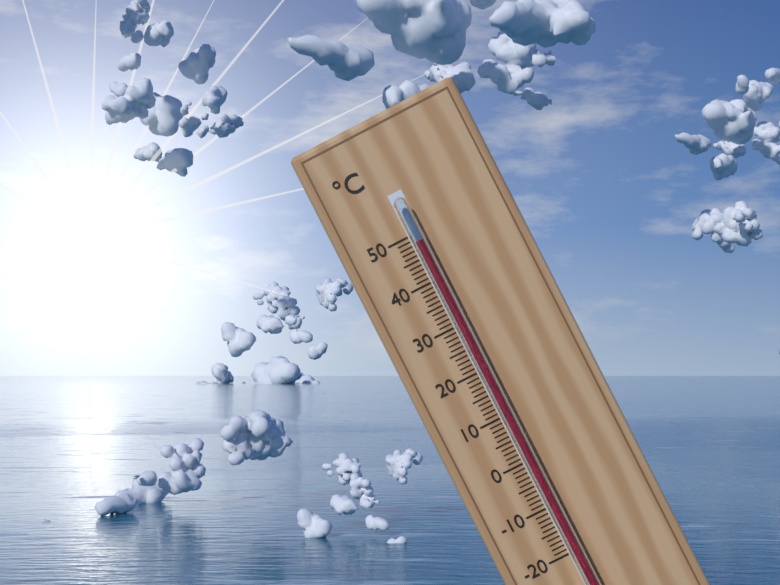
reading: 48 °C
